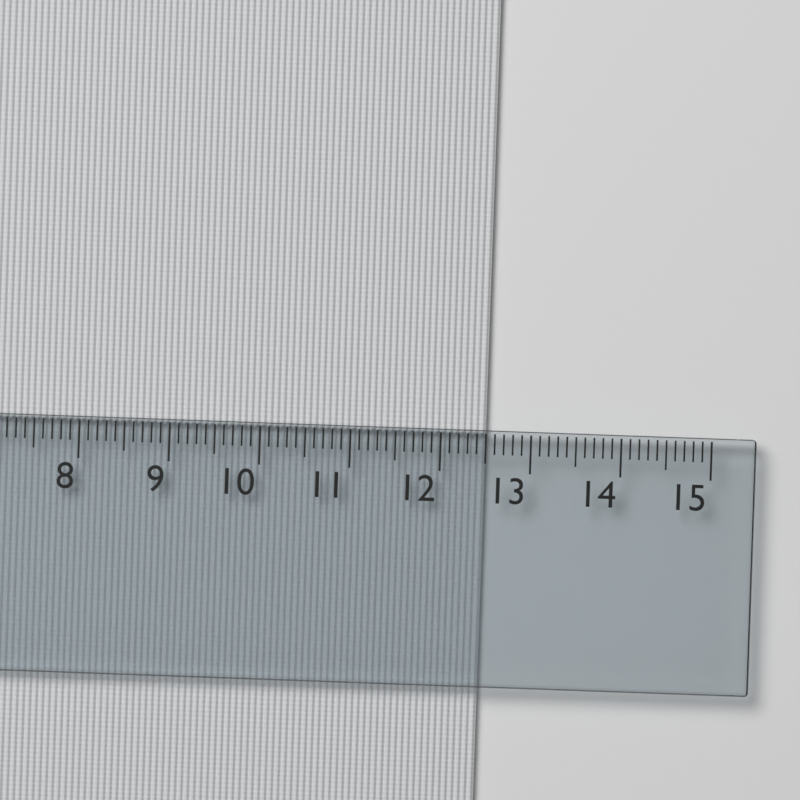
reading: 12.5 cm
